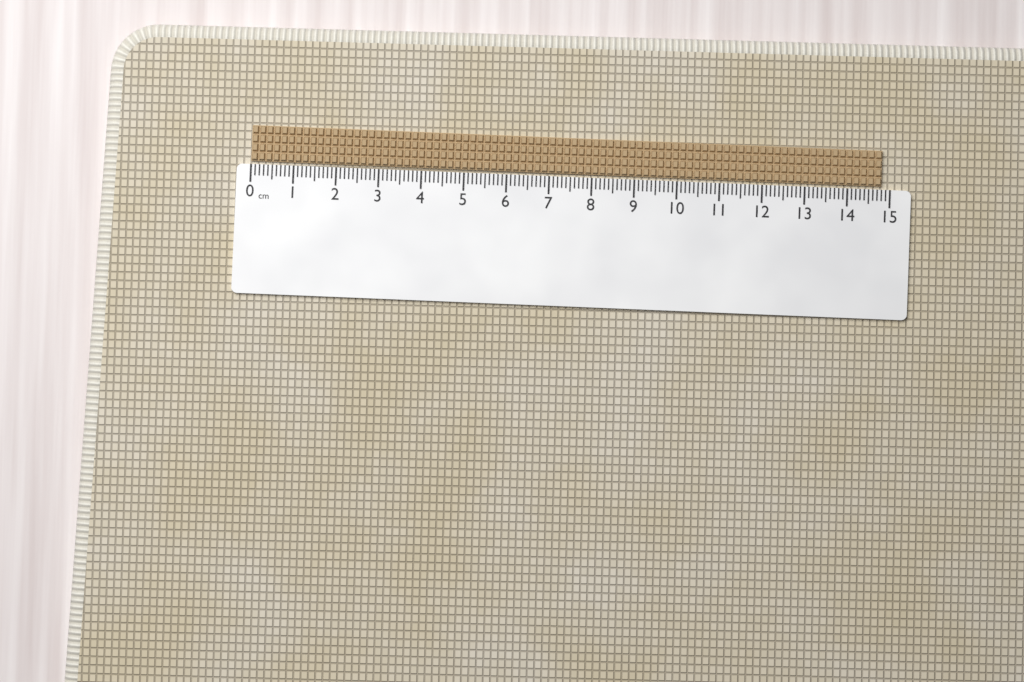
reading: 14.8 cm
